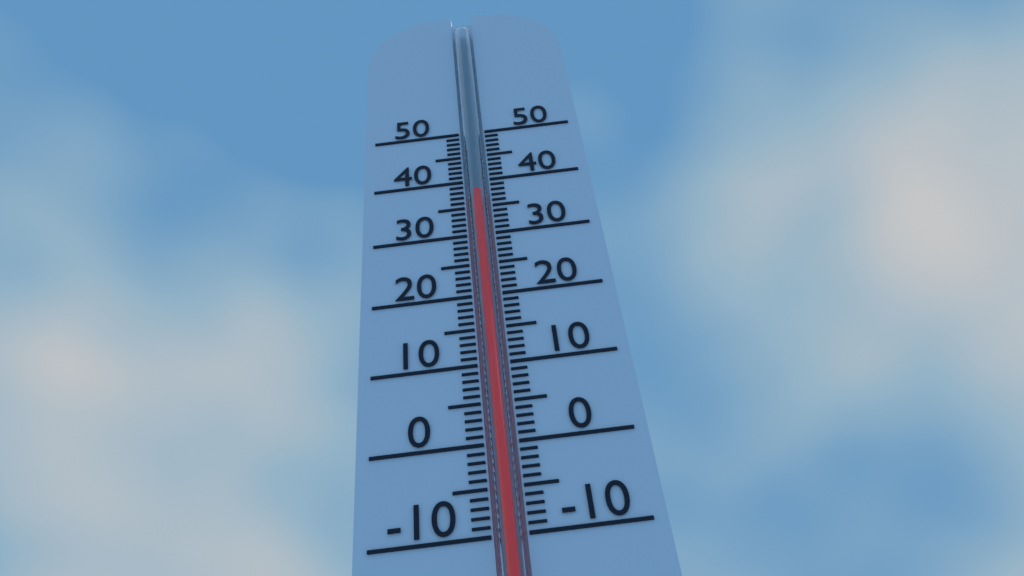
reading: 38 (no unit)
